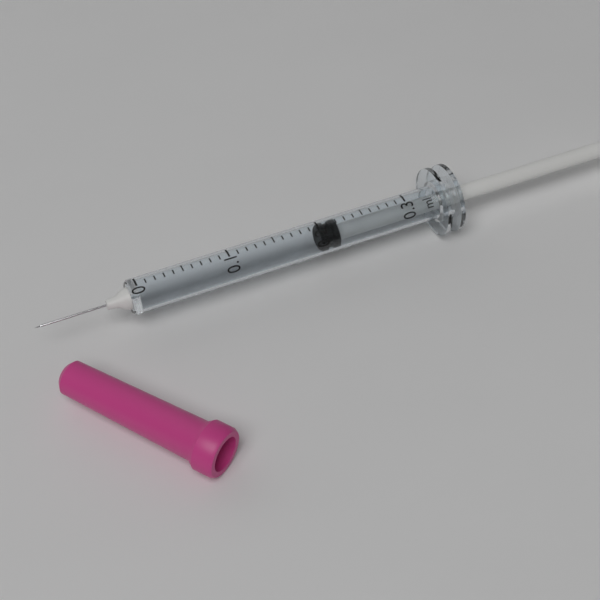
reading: 0.20 ml
